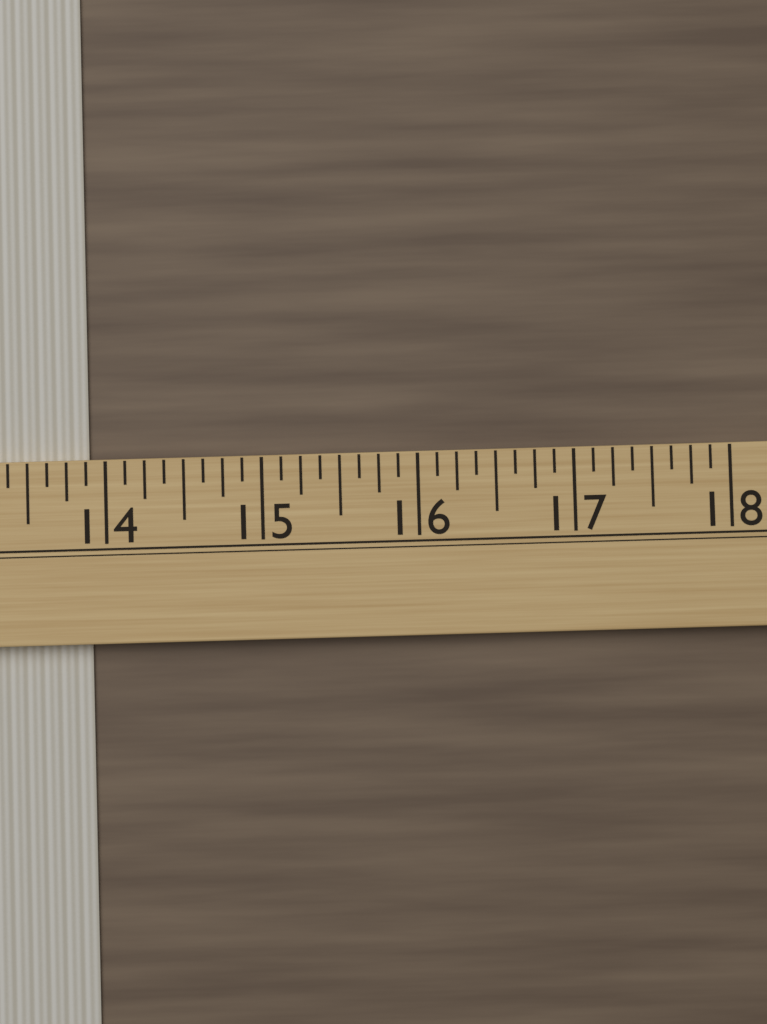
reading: 13.875 (no unit)
